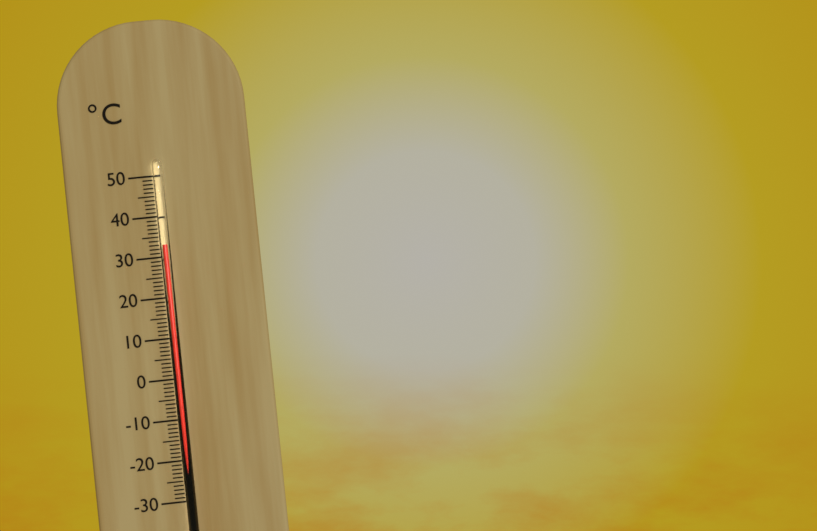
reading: 33 °C
